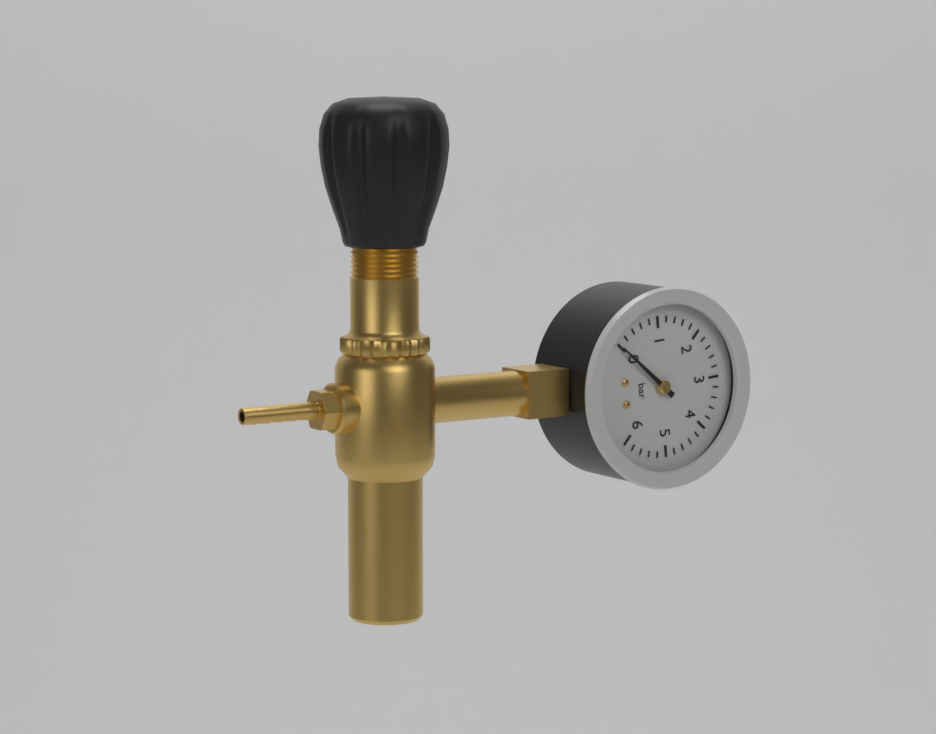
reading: 0.0 bar
